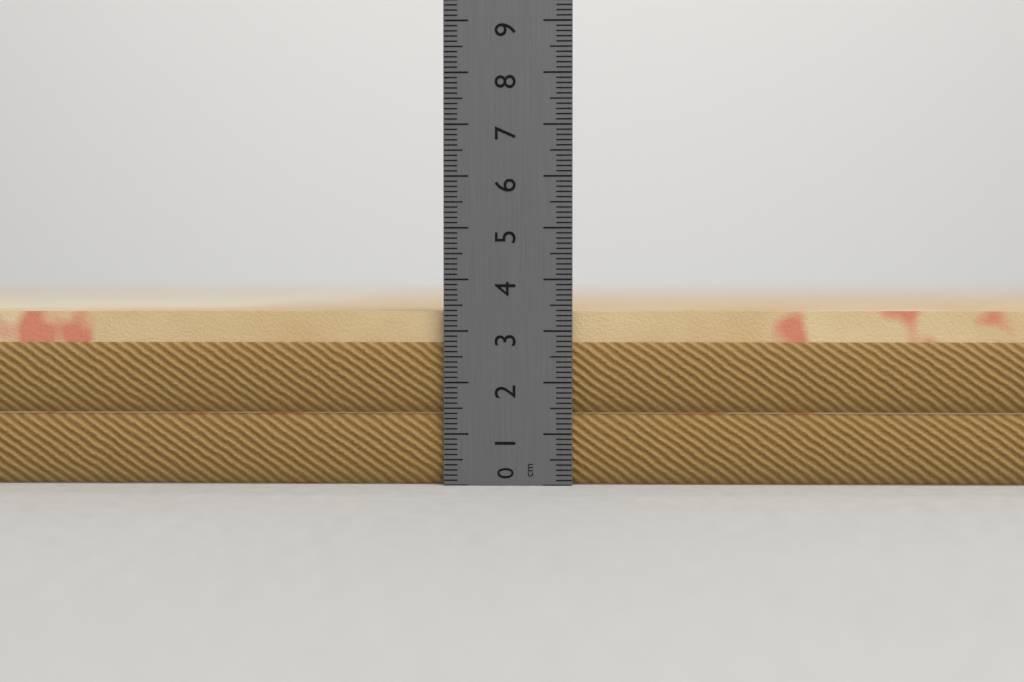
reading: 3.4 cm
